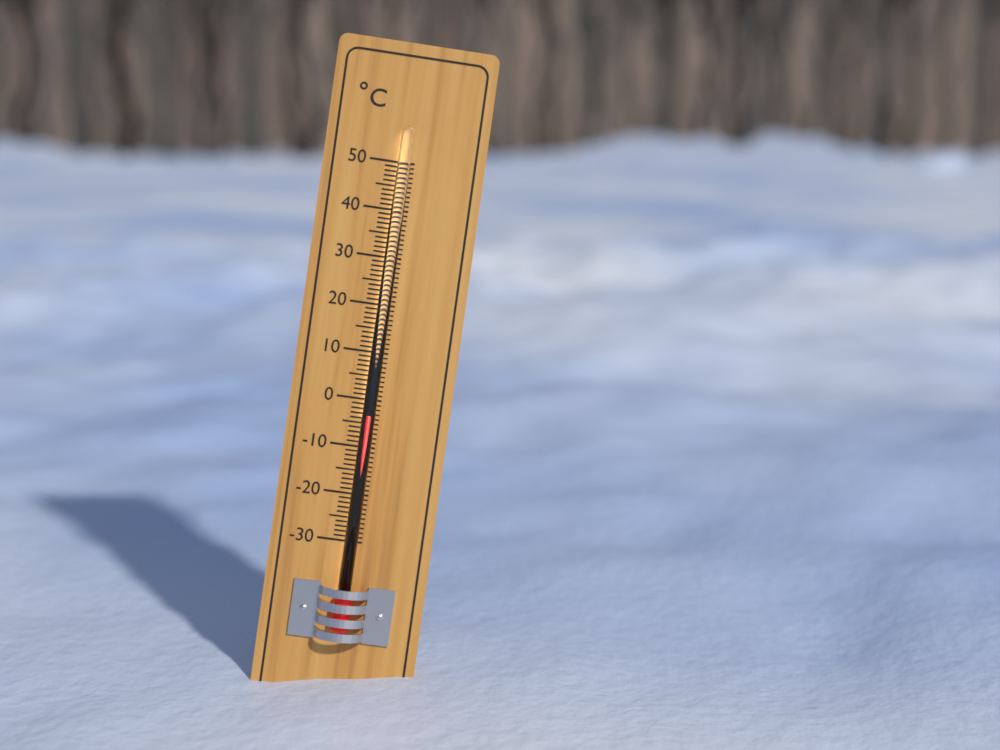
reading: -3 °C
